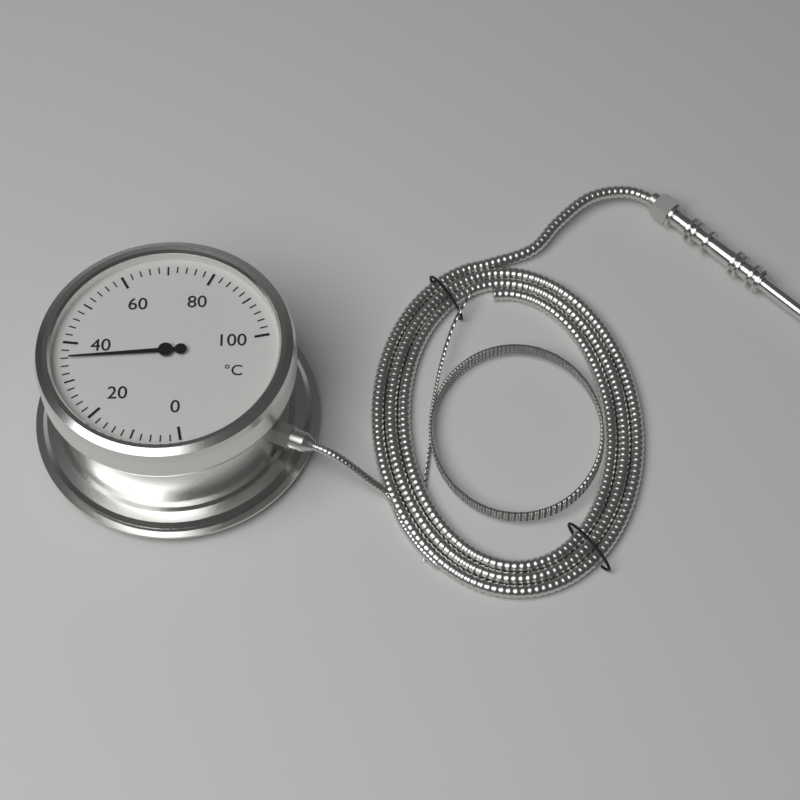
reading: 36 °C
